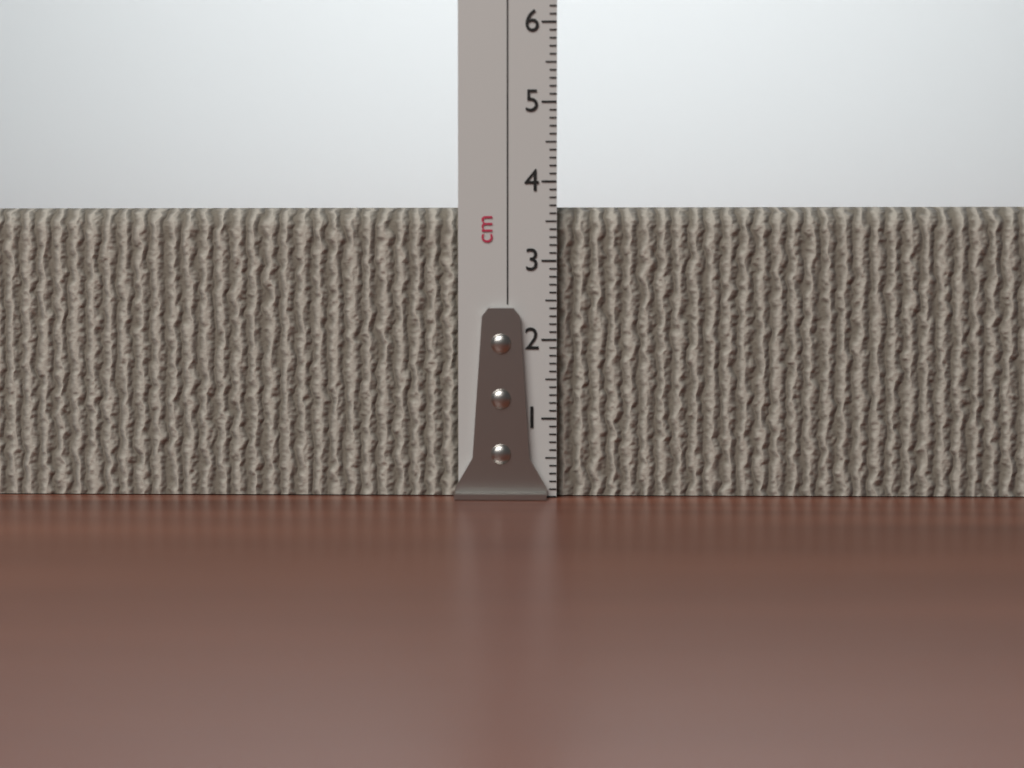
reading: 3.7 cm
